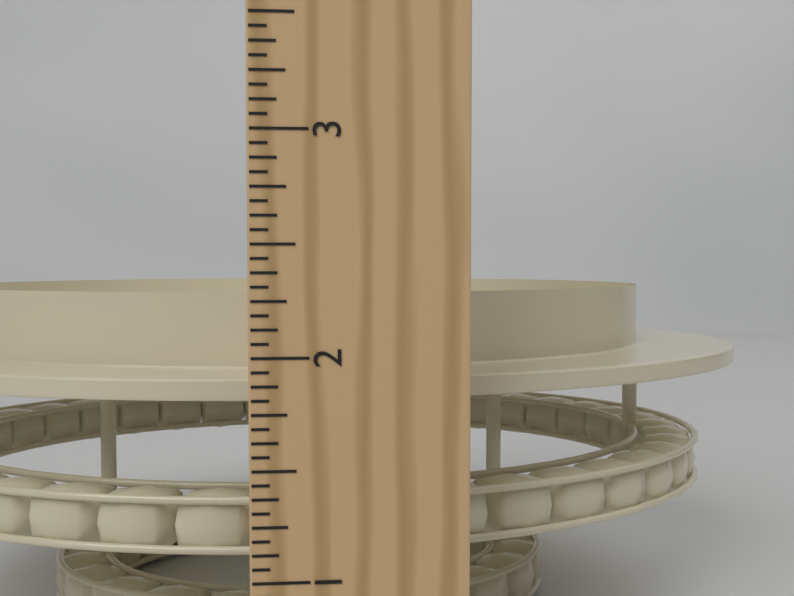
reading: 2.2500 in
